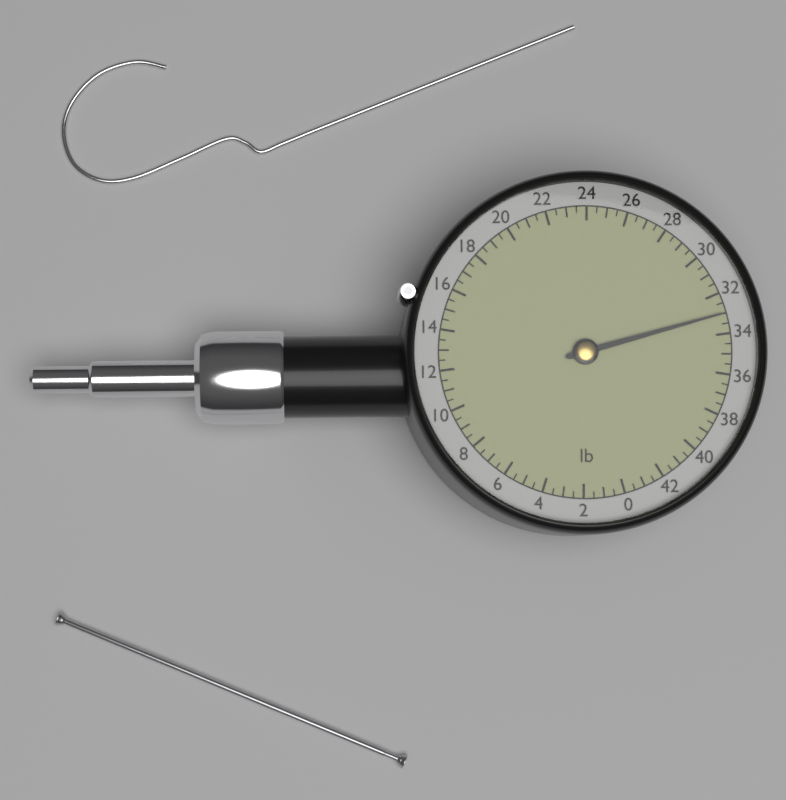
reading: 33.0 lb
